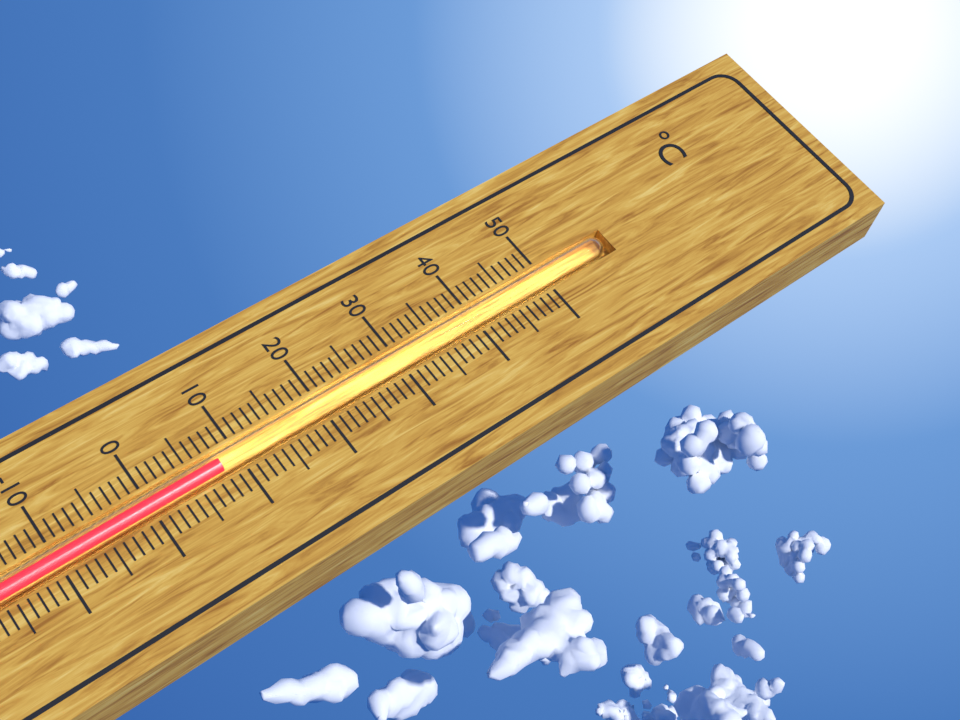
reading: 8 °C
